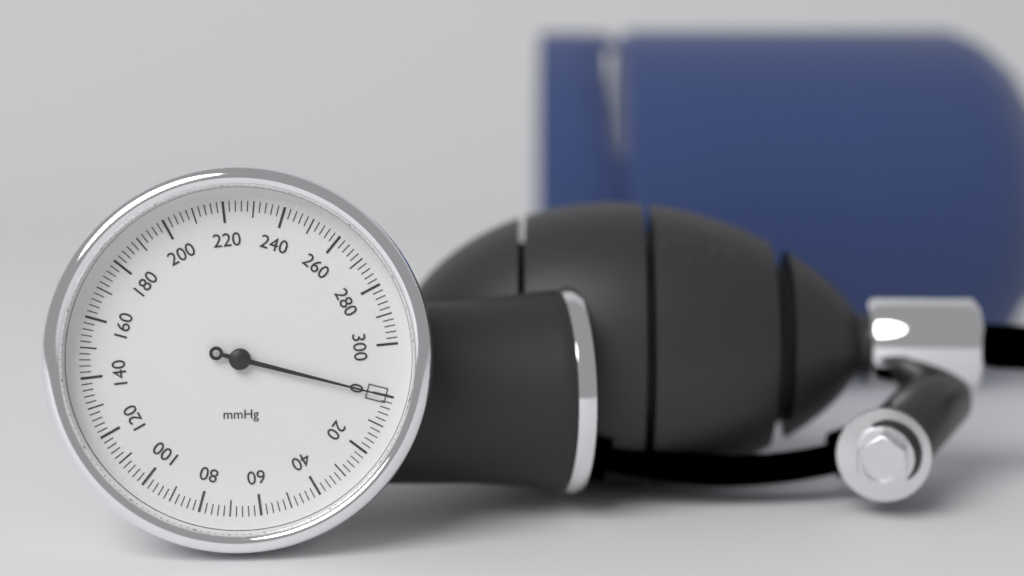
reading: 0 mmHg
